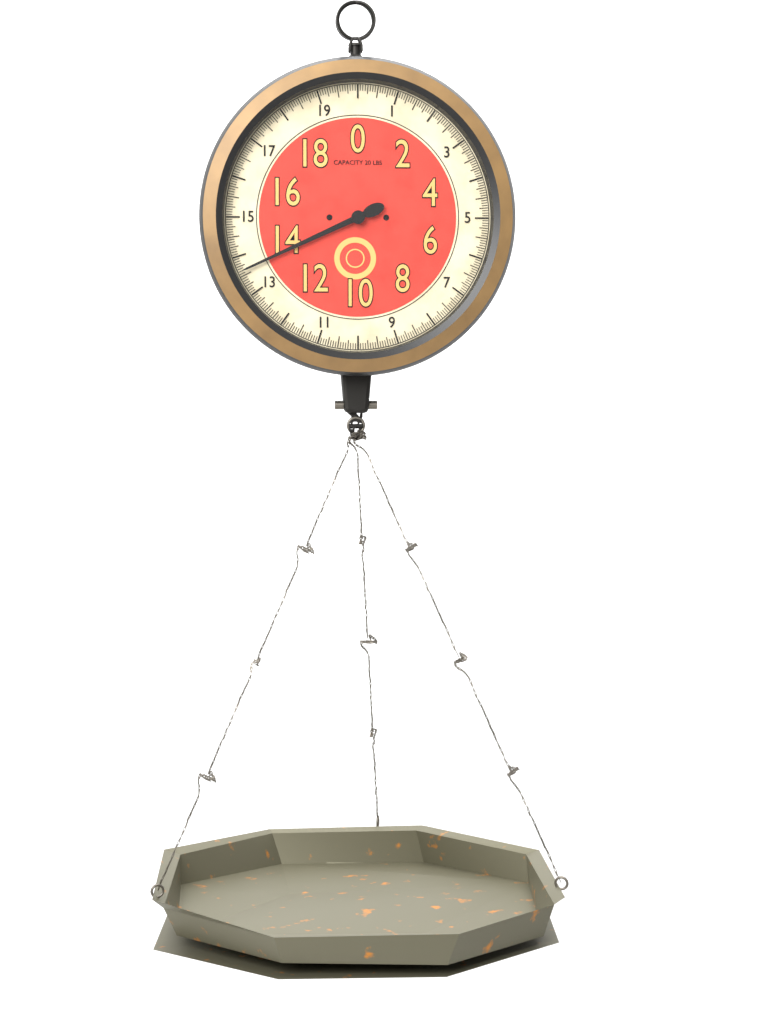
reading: 13.6250 lbs
